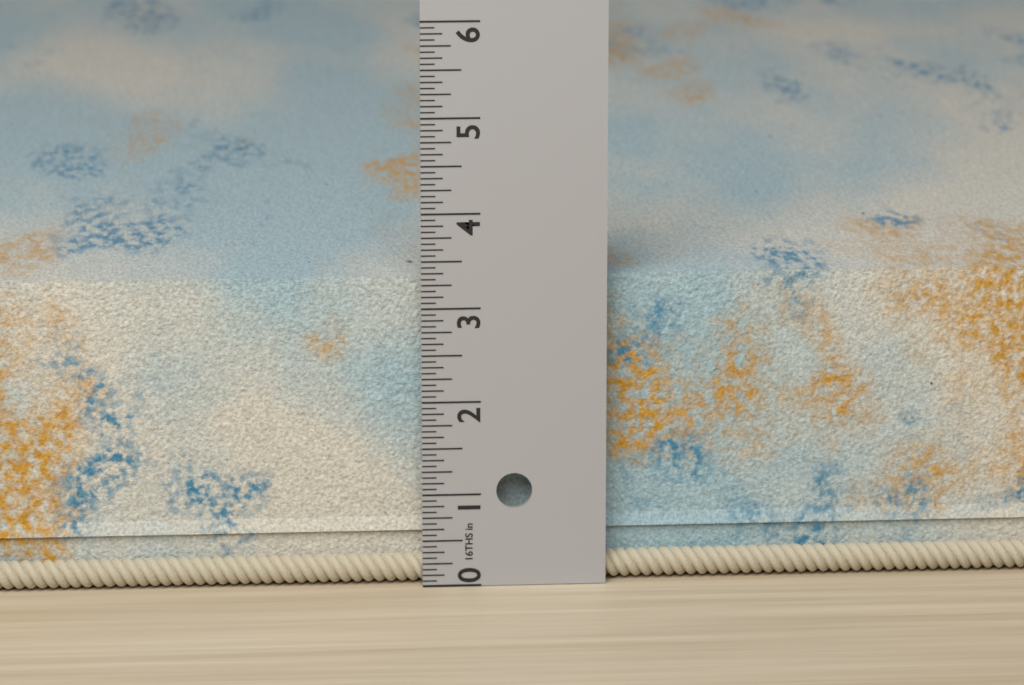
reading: 3.3750 in
